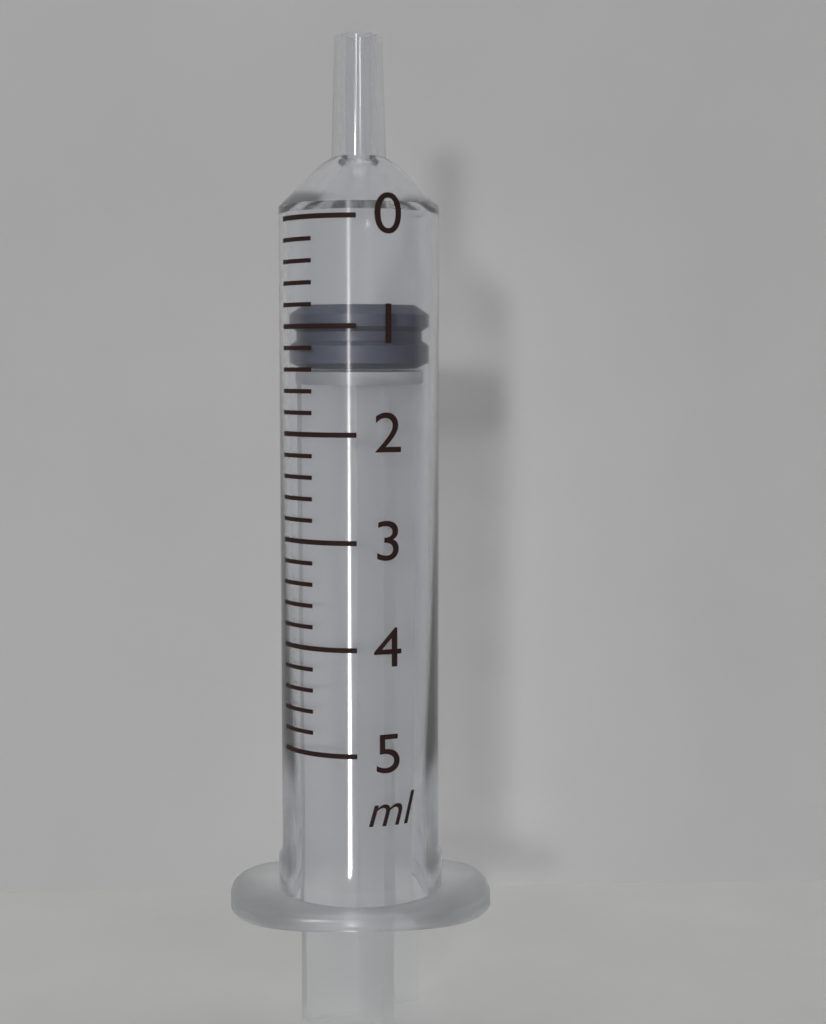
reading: 0.8 ml
